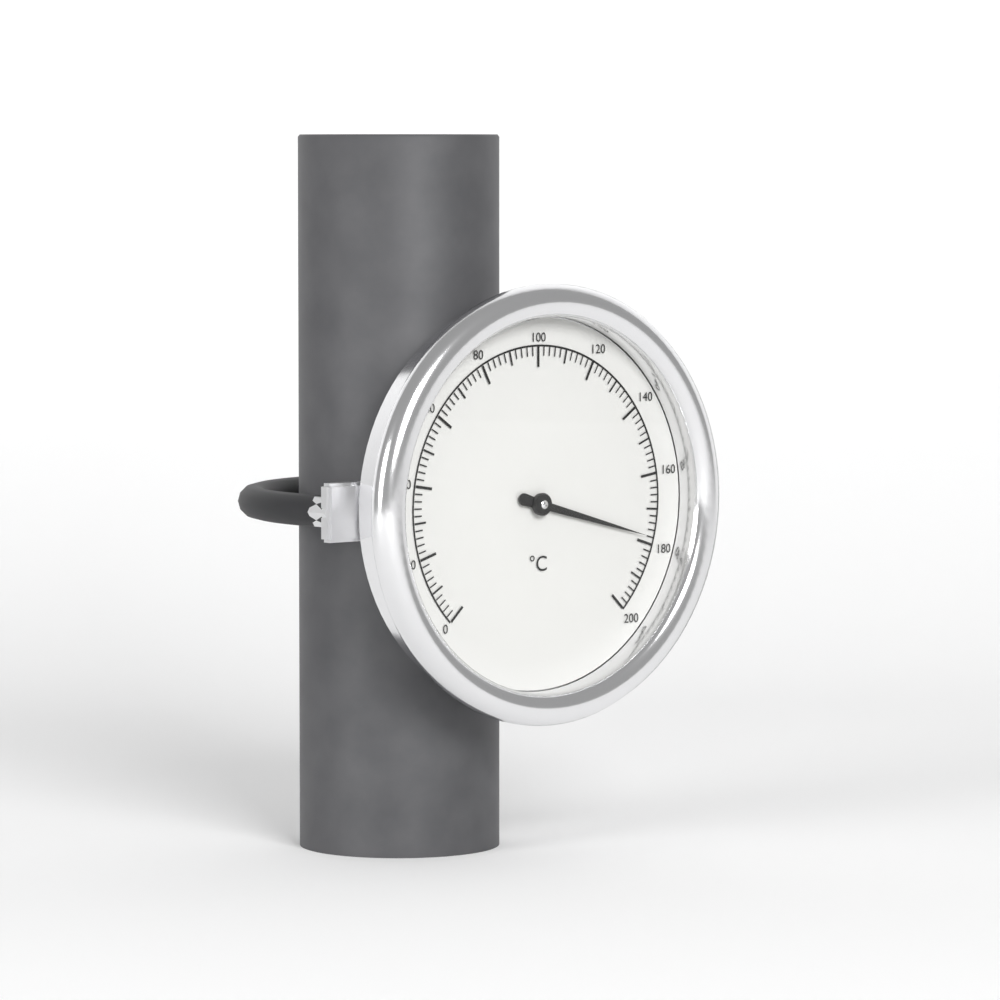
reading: 178 °C
